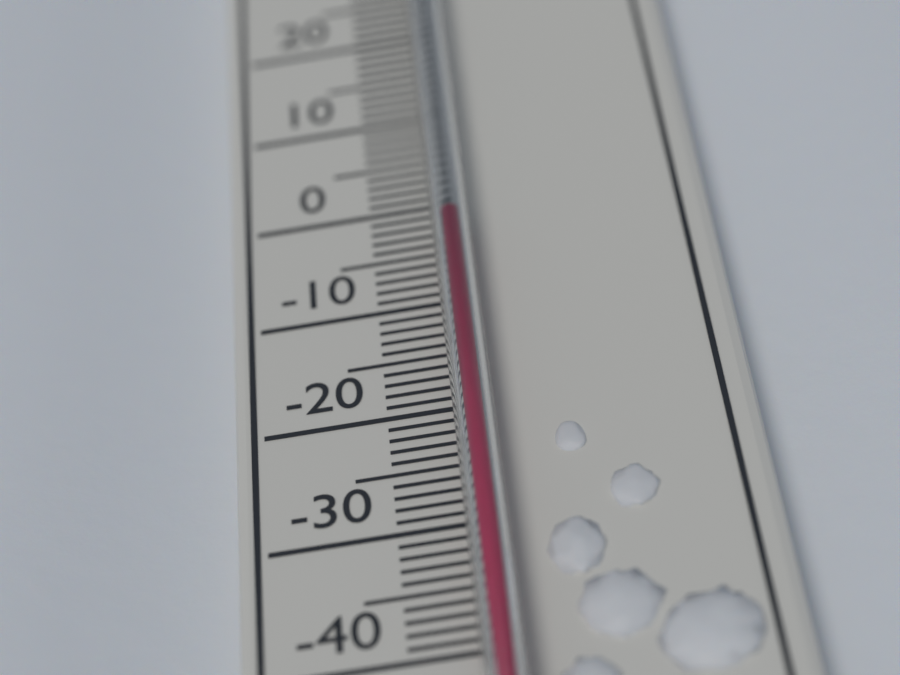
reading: -3 °C
